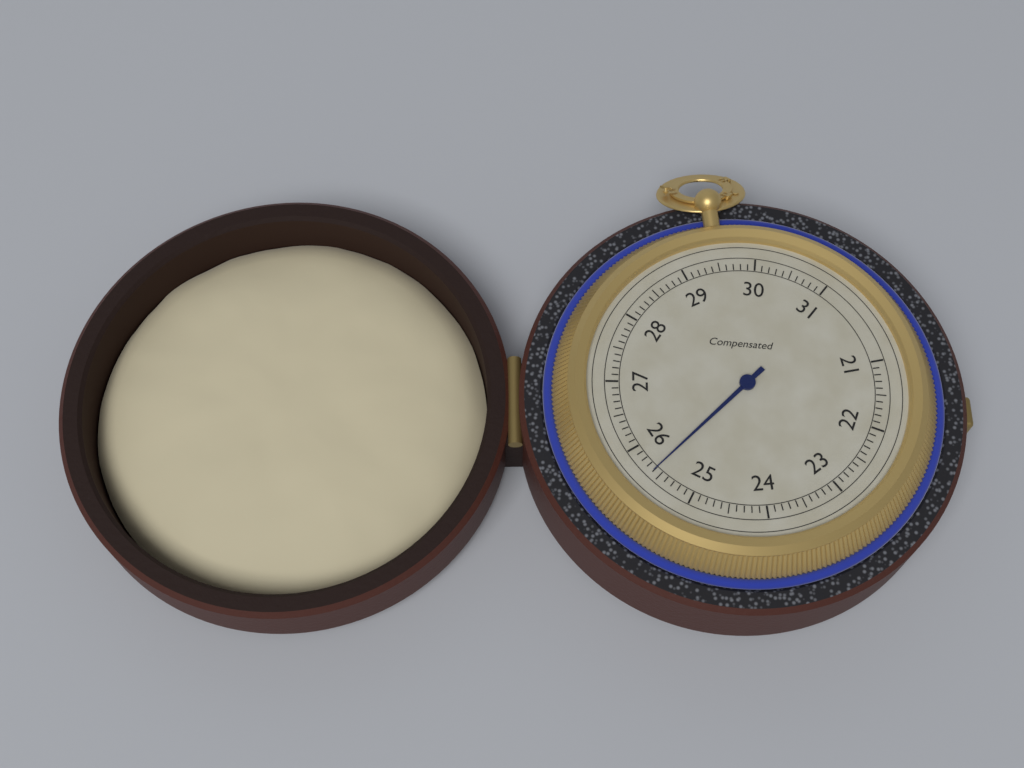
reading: 25.6 (no unit)
